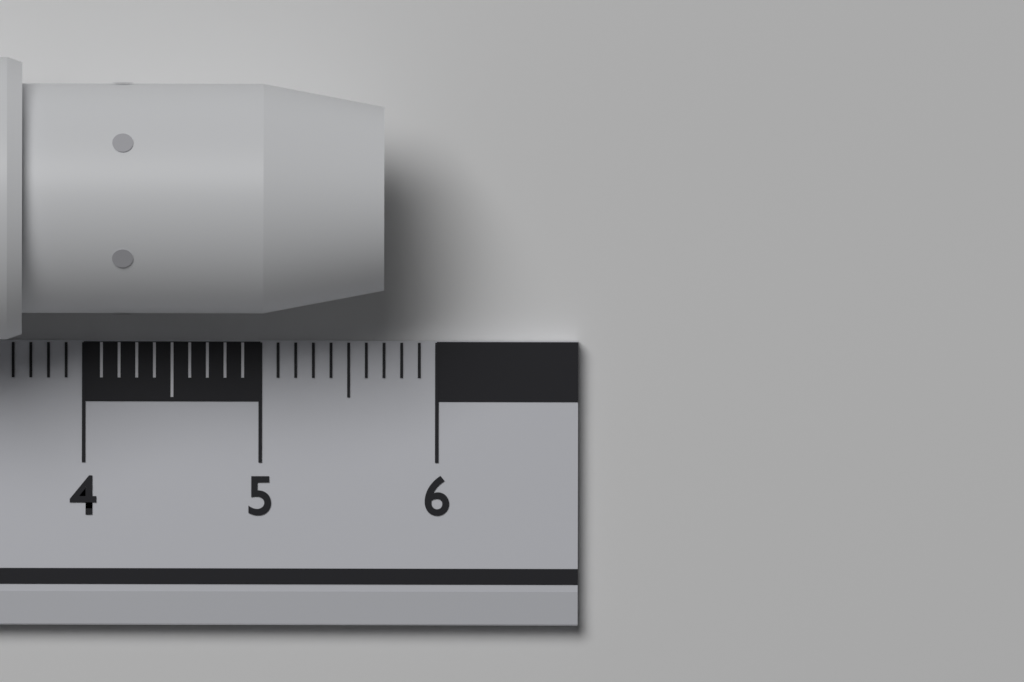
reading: 5.7 cm
